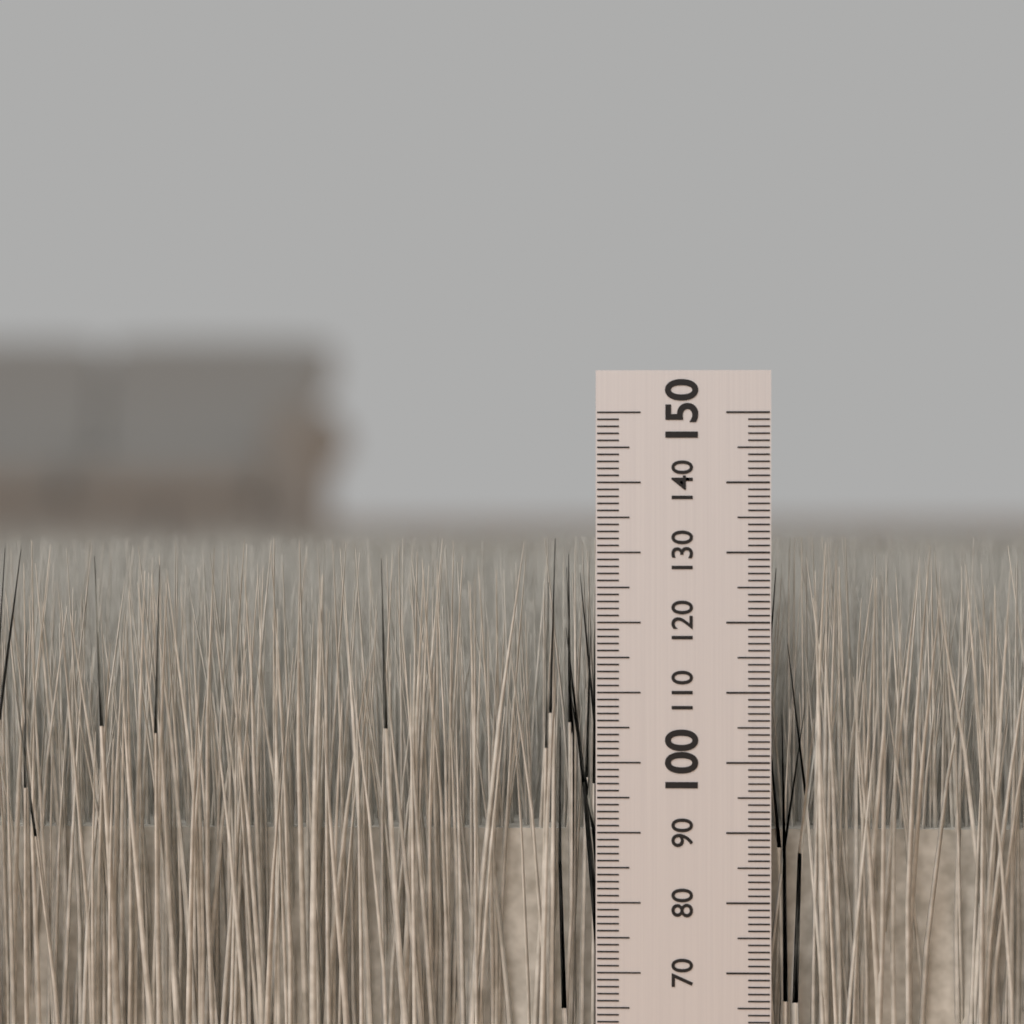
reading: 132 mm
